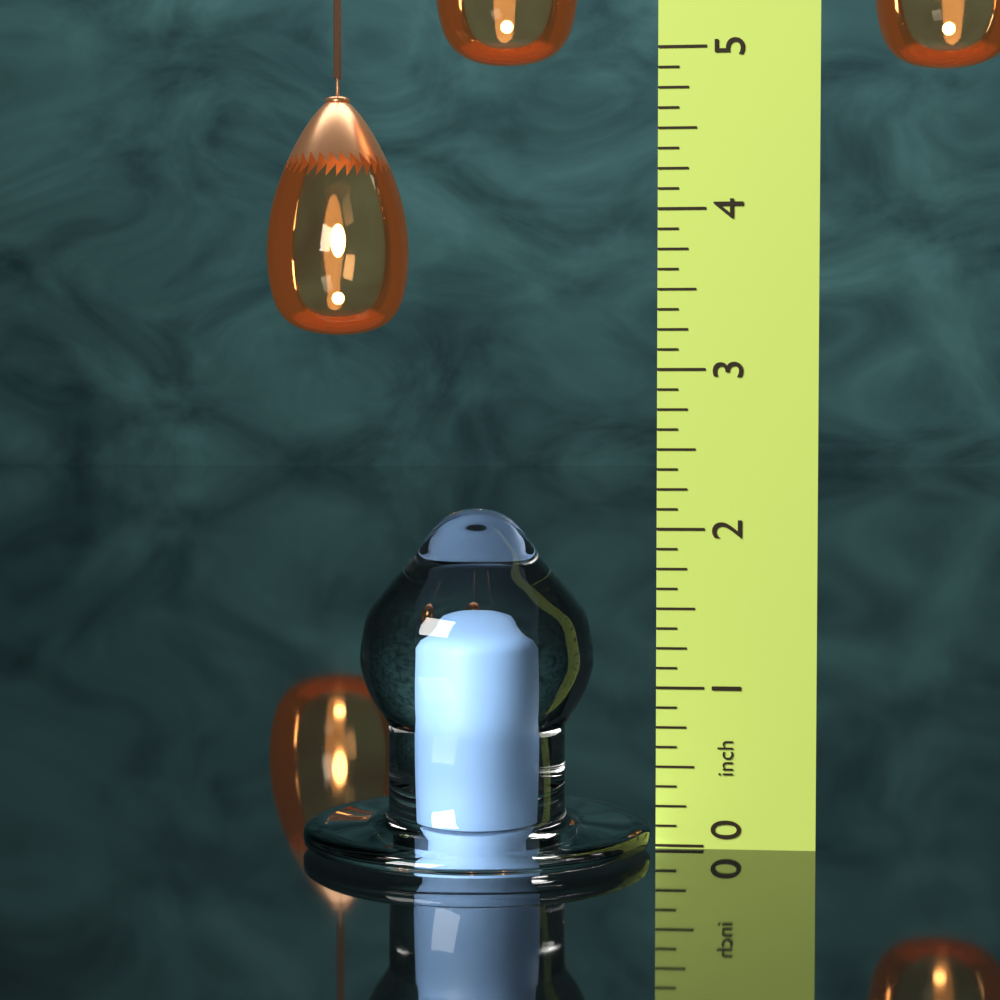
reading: 2.125 in
